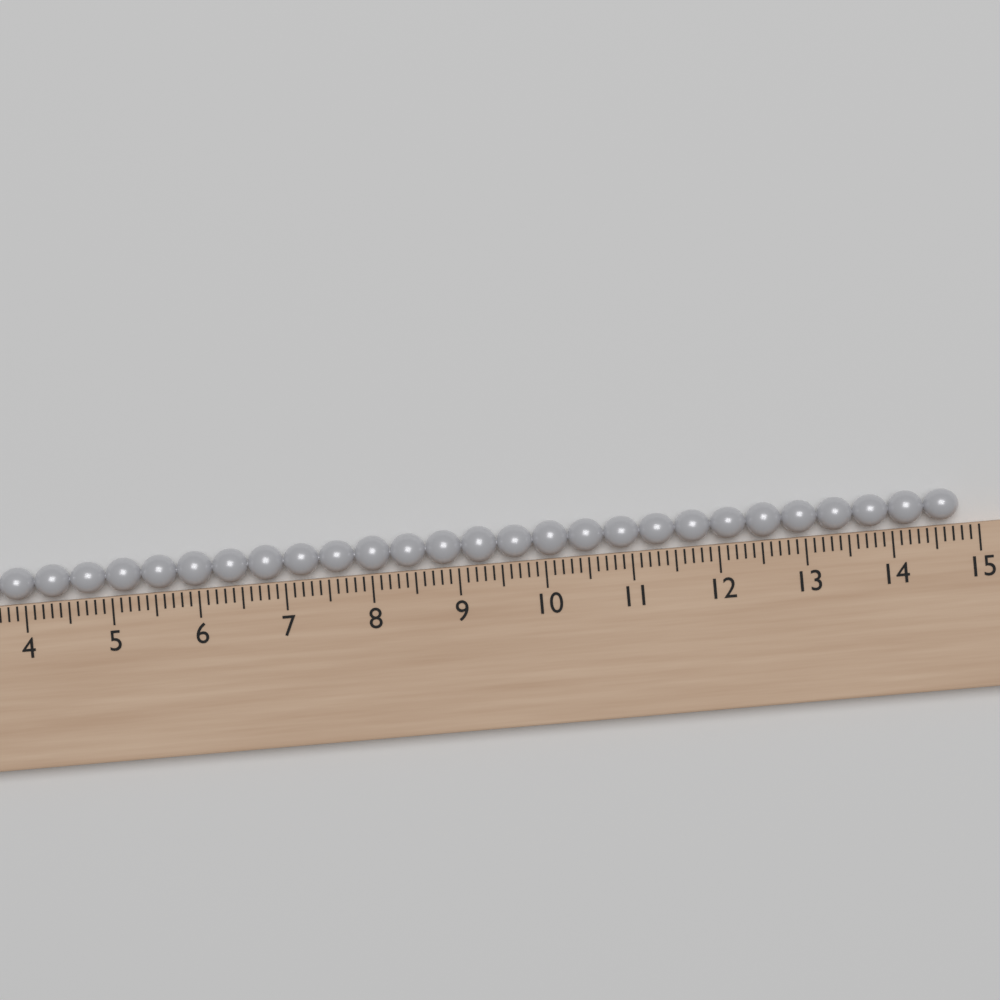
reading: 14.8 (no unit)
